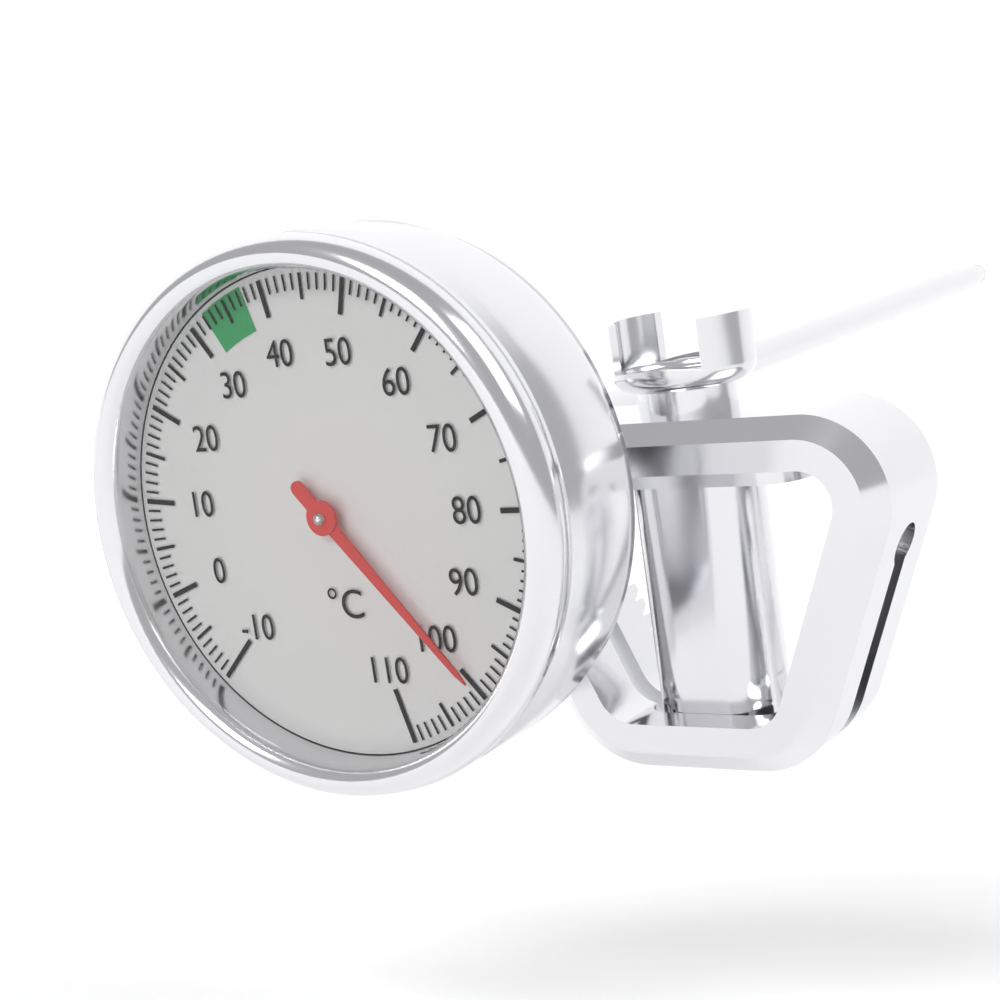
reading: 100 °C
